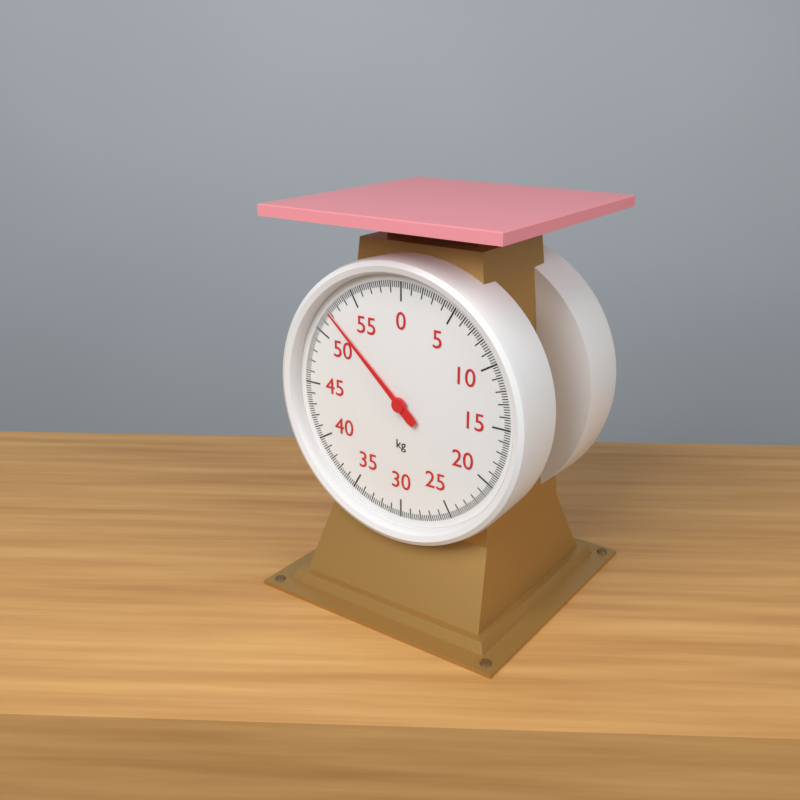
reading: 52.0 kg
